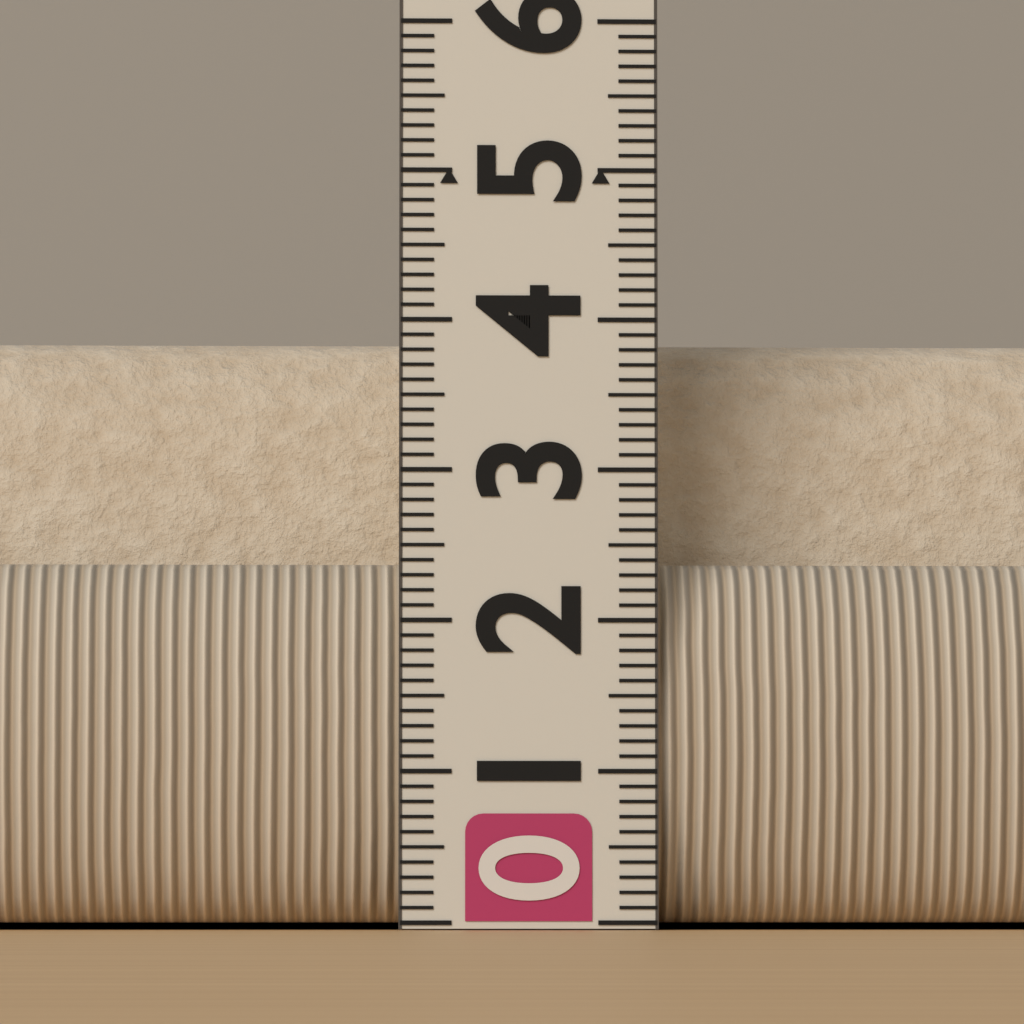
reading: 4.0 (no unit)
